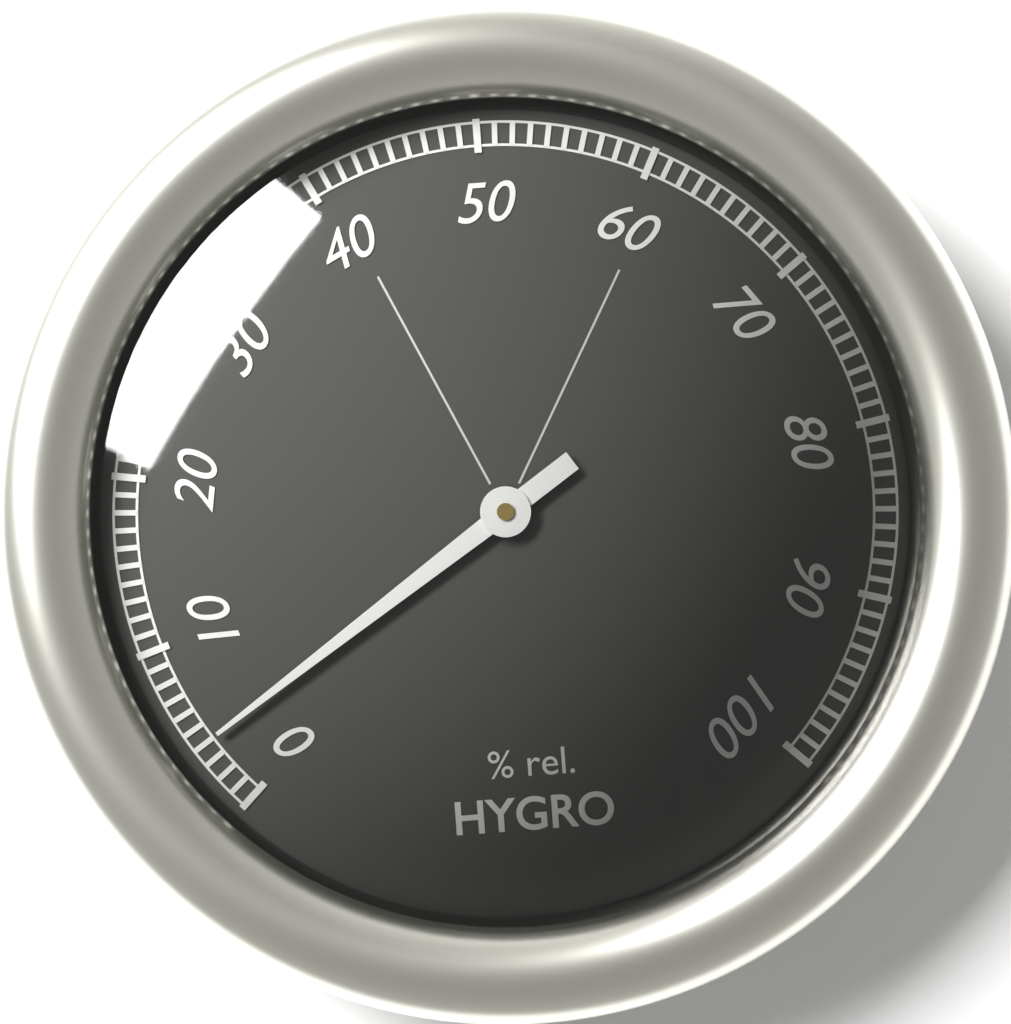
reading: 4 %
